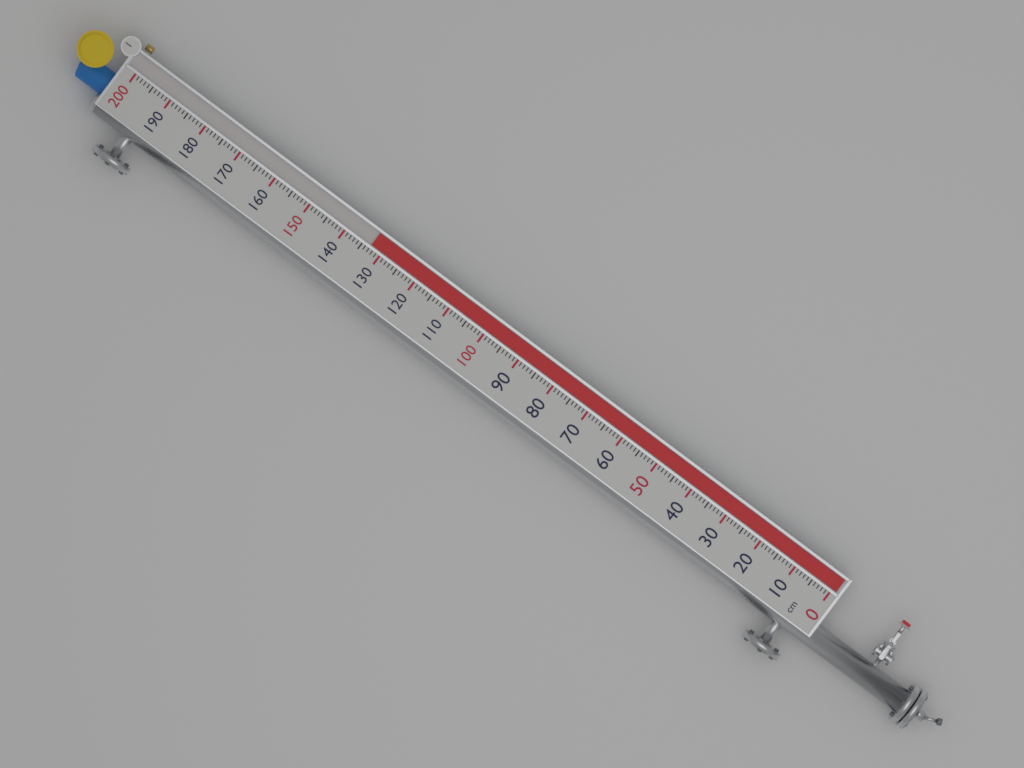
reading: 133 cm
